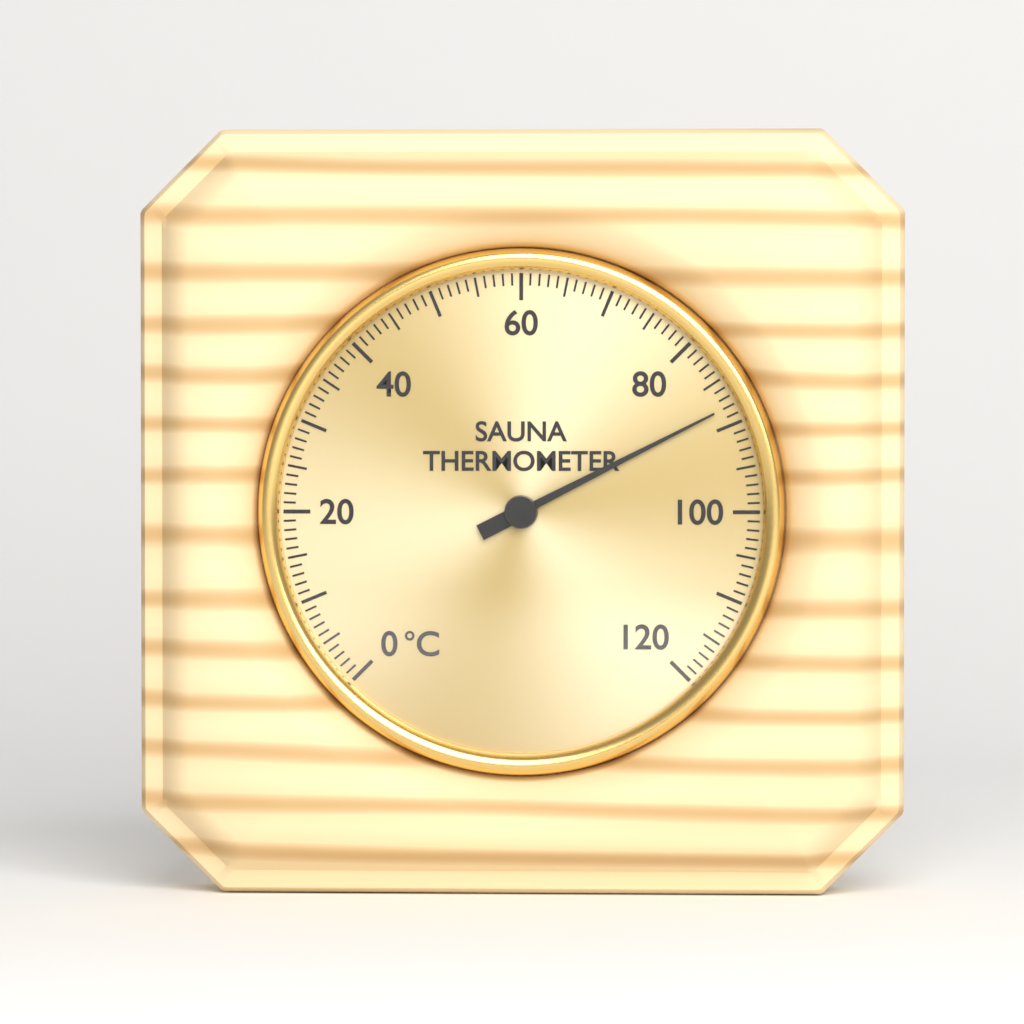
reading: 88 °C
